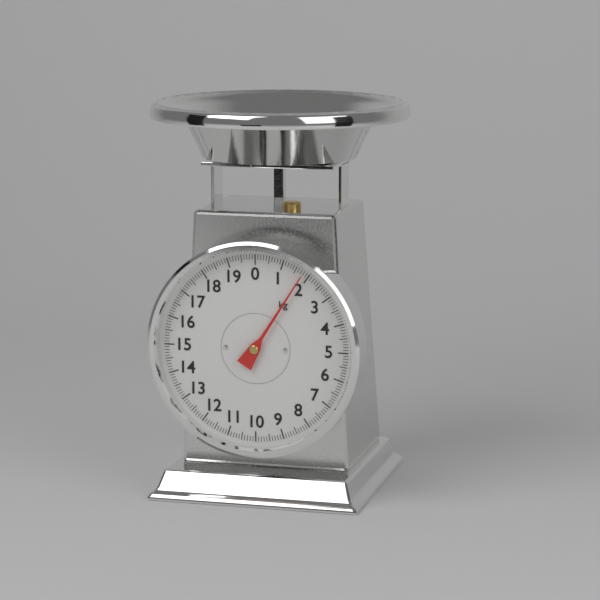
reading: 1.8 kg
